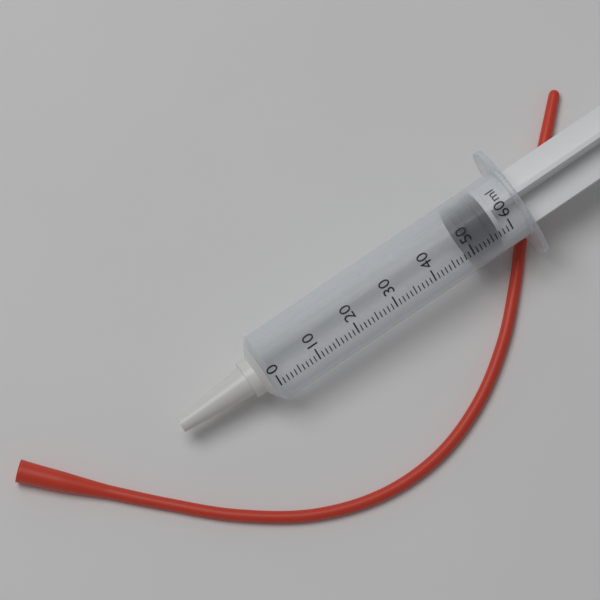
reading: 50 ml
